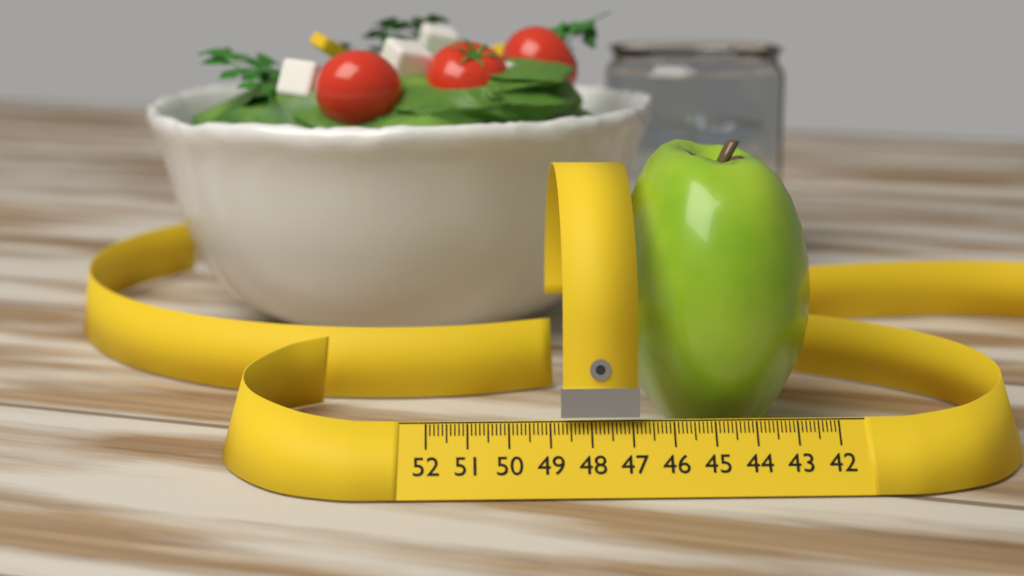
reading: 47.1 (no unit)
